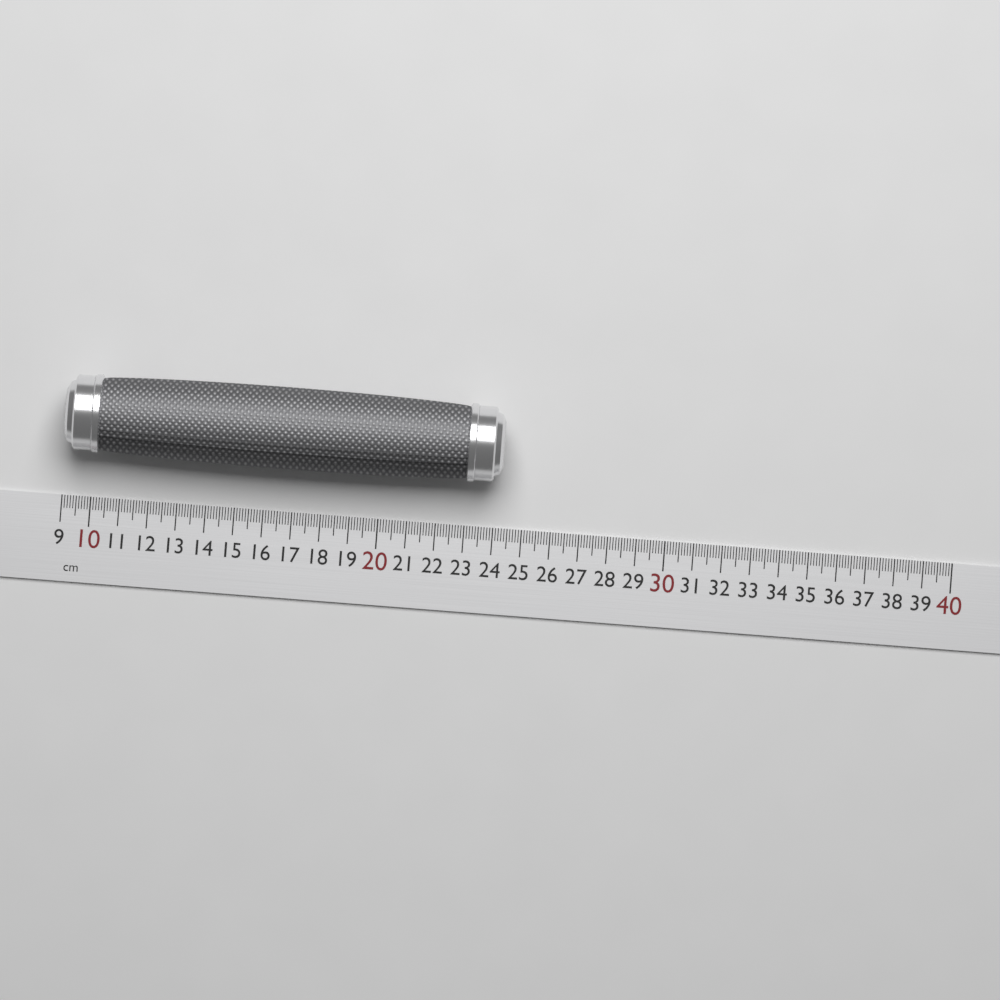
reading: 24.2 cm
